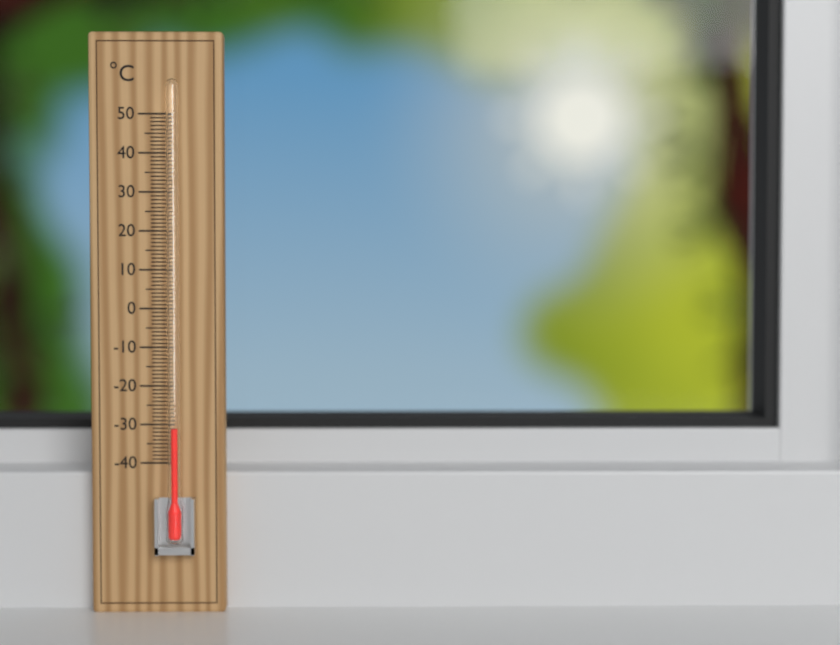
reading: -31 °C
